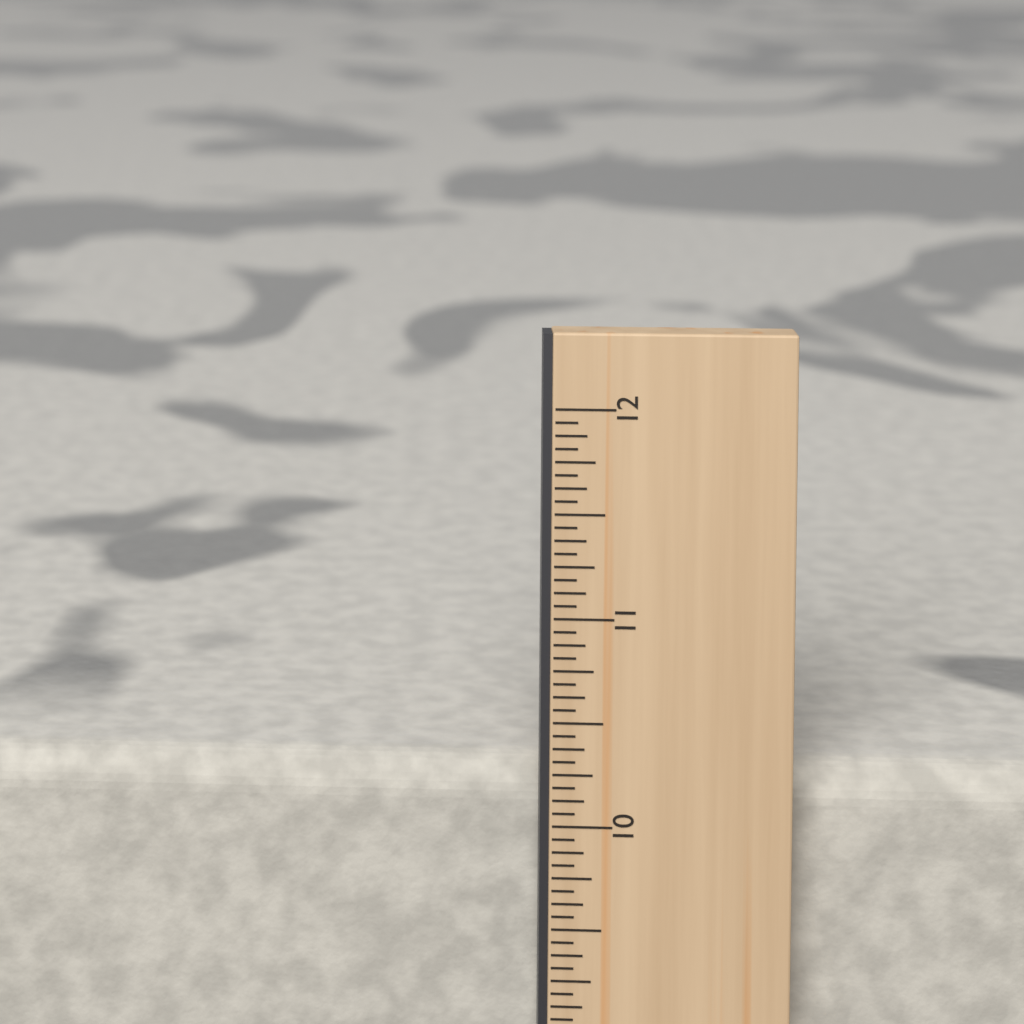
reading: 10.2500 in
